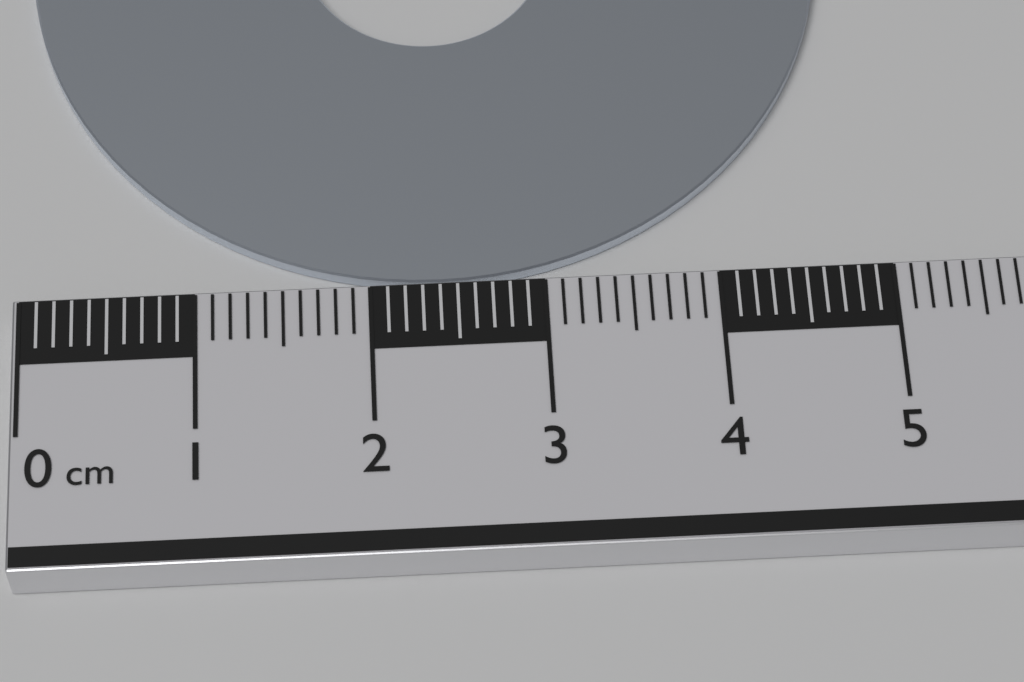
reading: 4.8 cm
